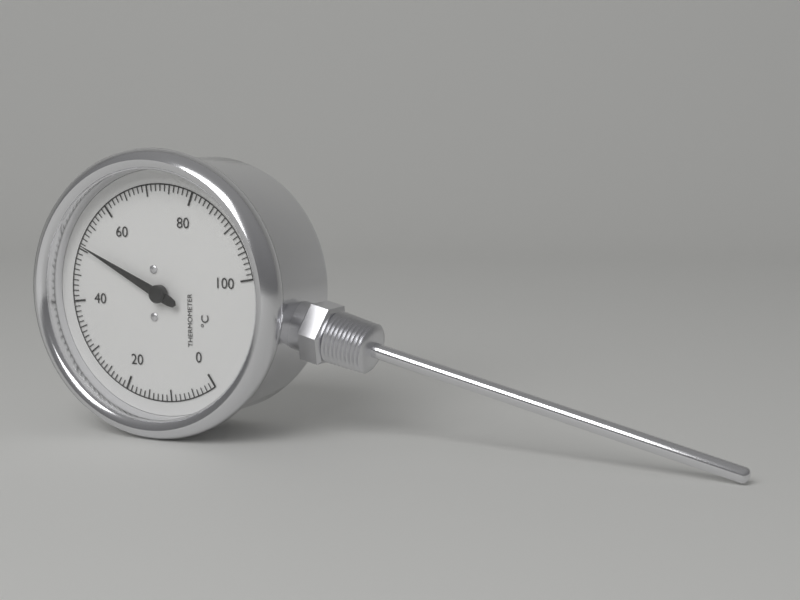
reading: 51 °C
